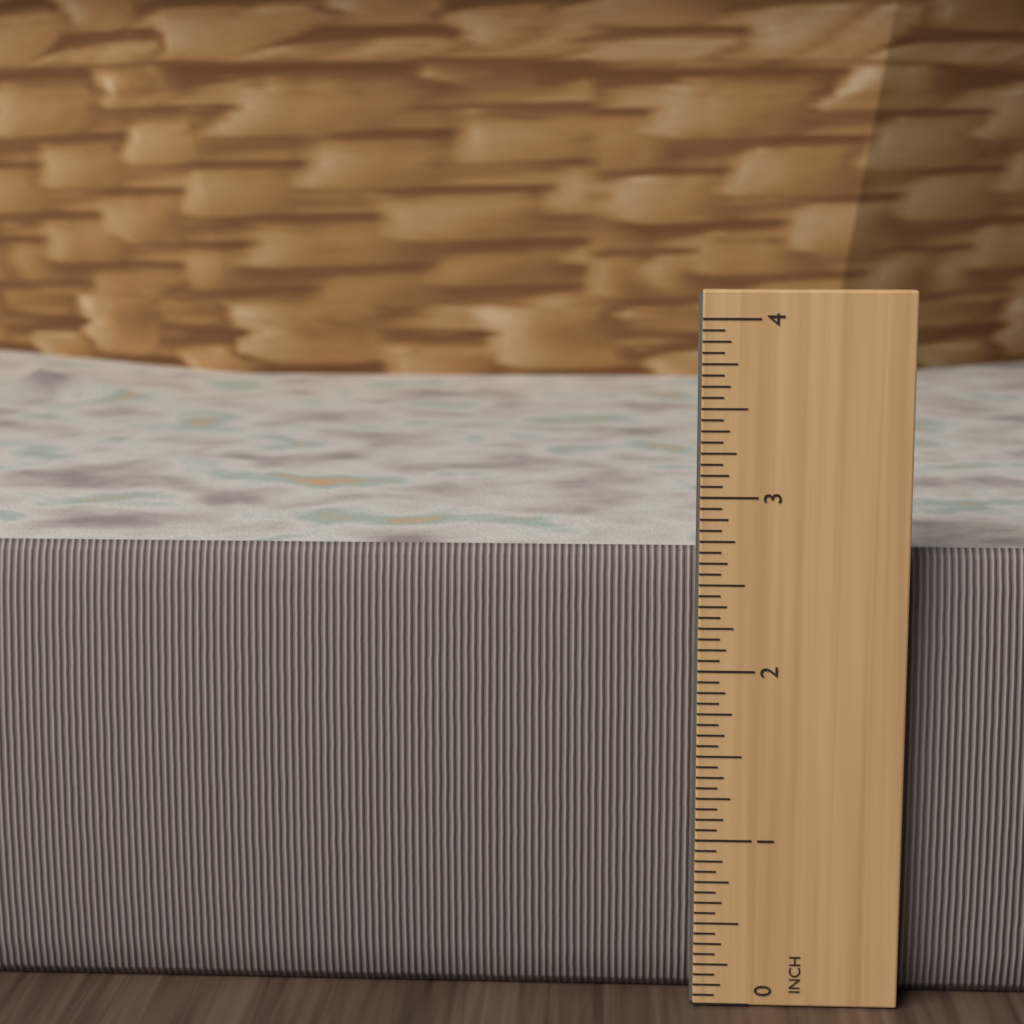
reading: 2.8750 inch
